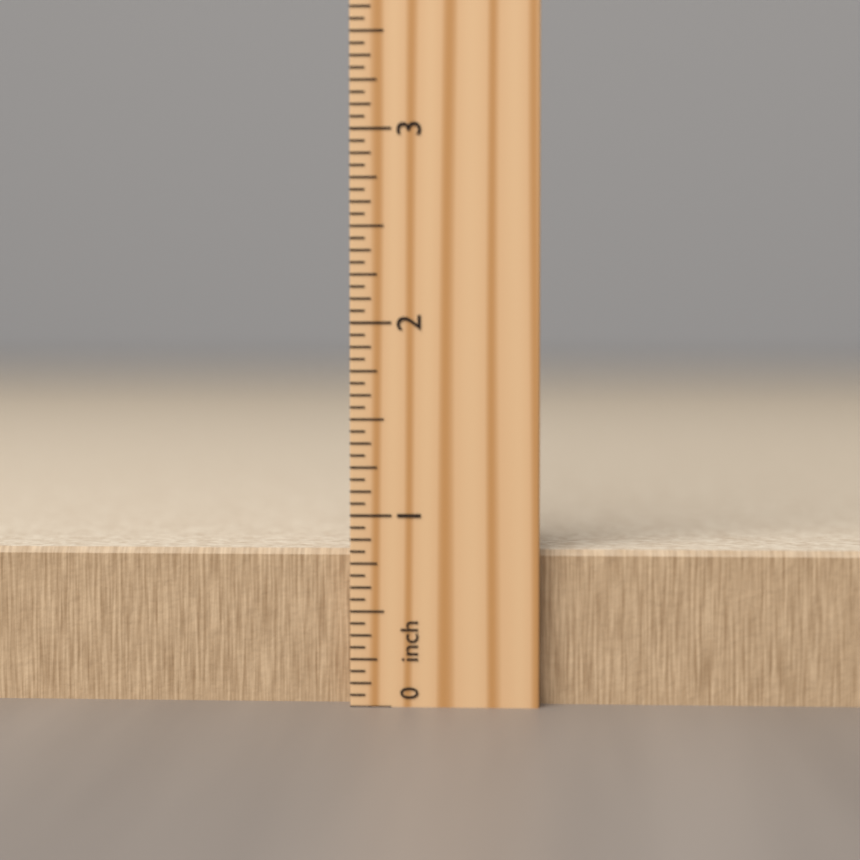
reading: 0.8125 inch
